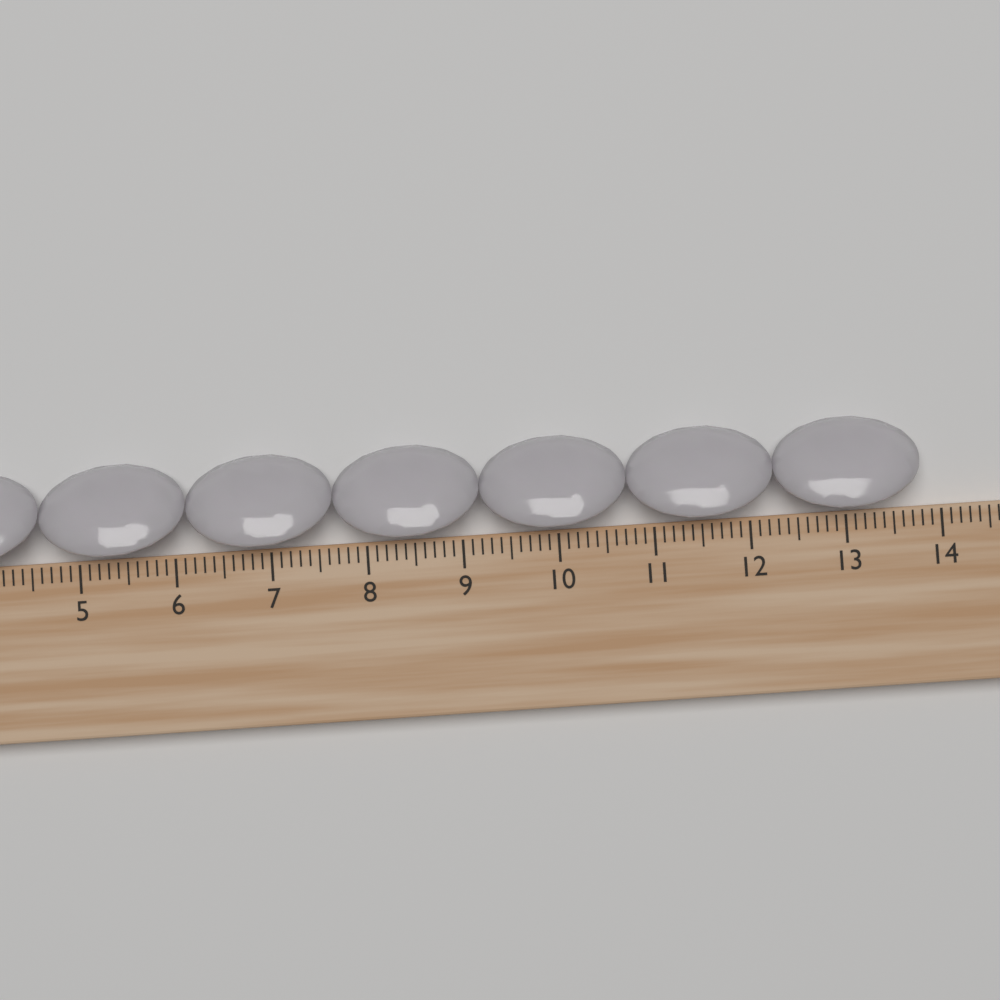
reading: 13.8 cm
